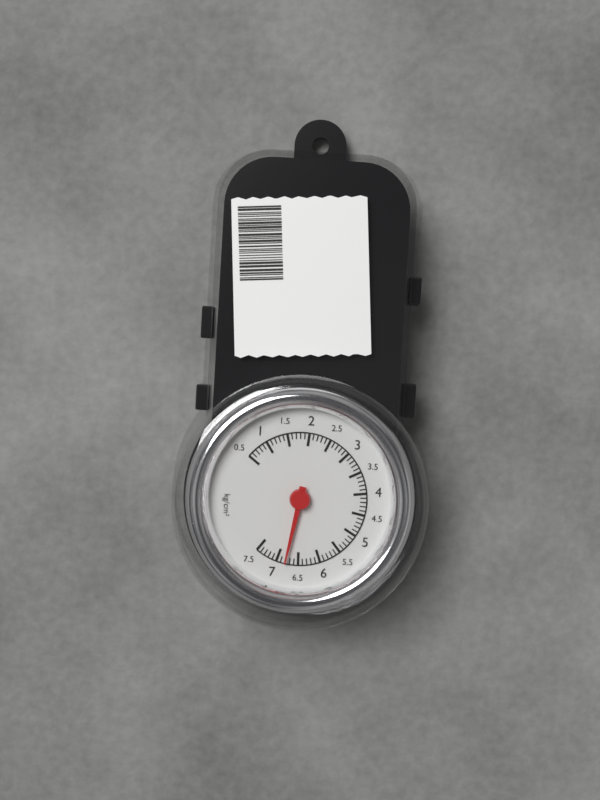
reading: 6.8 kg/cm²
